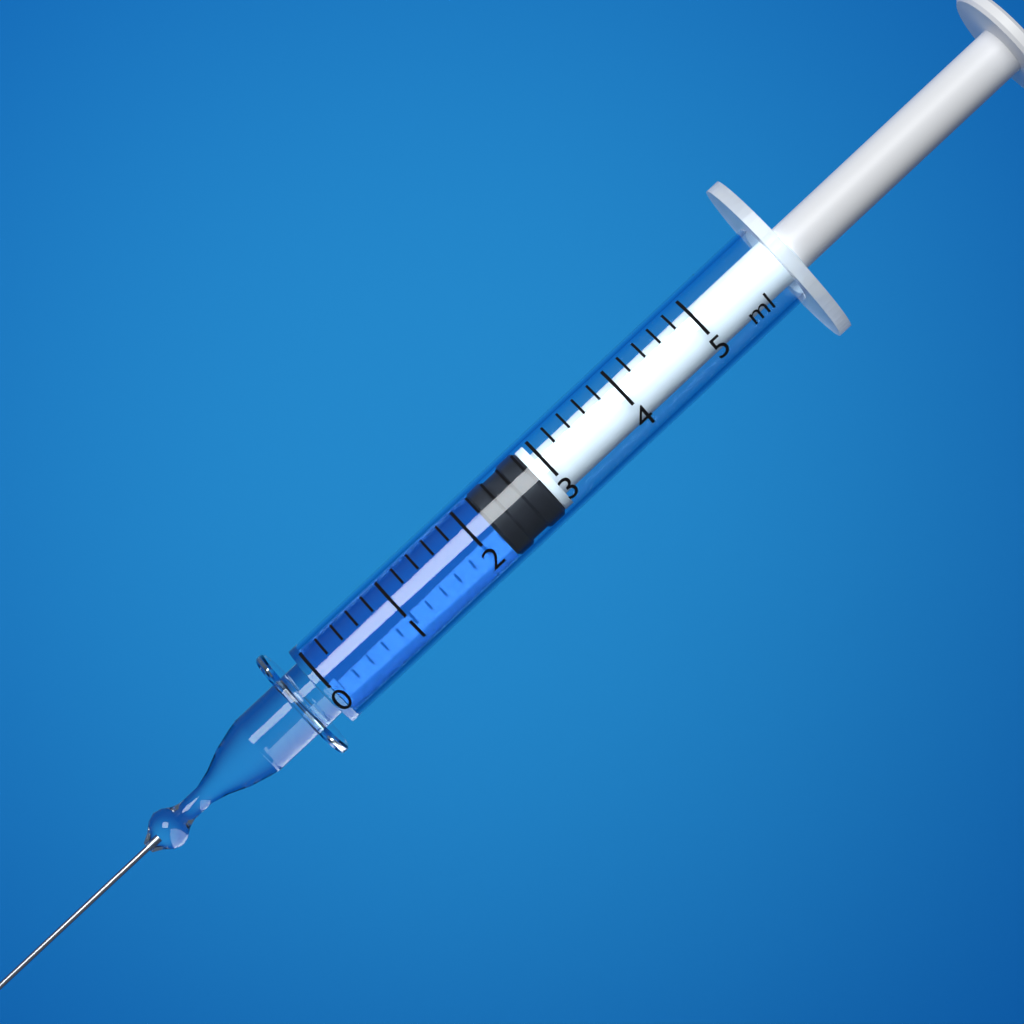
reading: 2.2 ml
